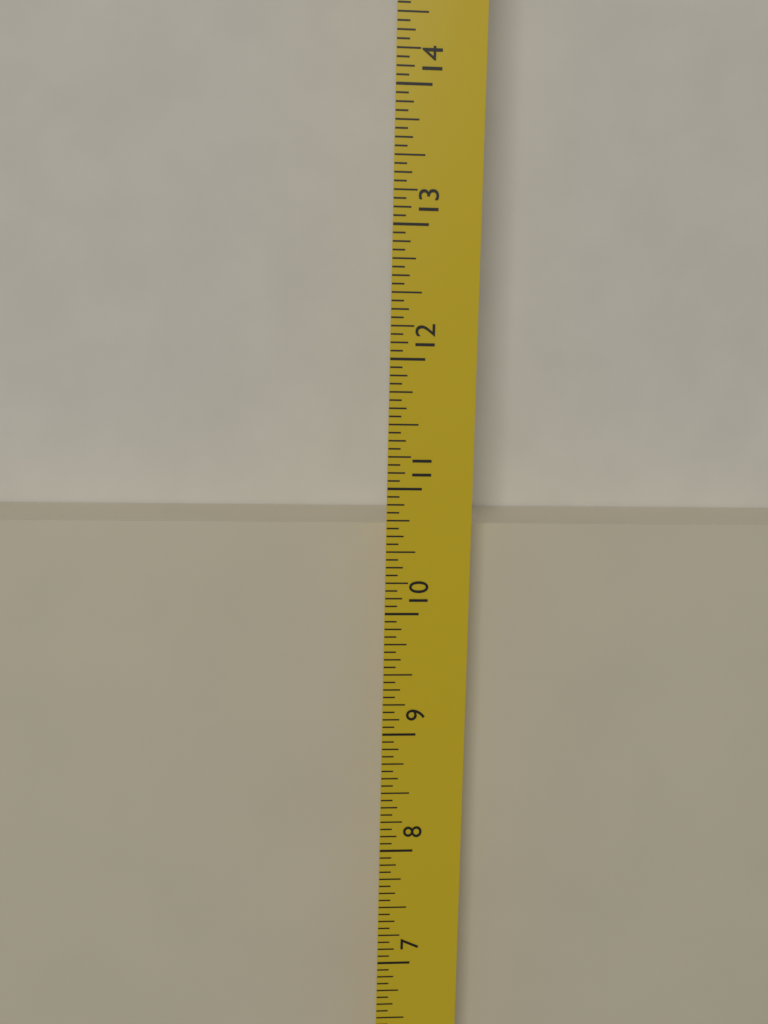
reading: 10.6250 in
